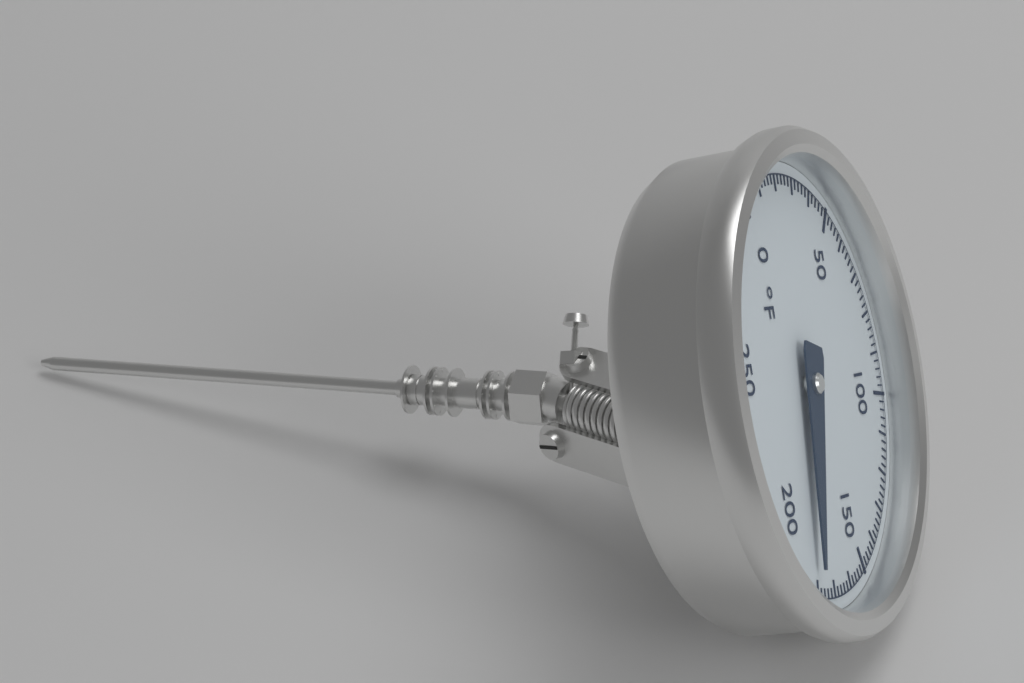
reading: 180 °F
